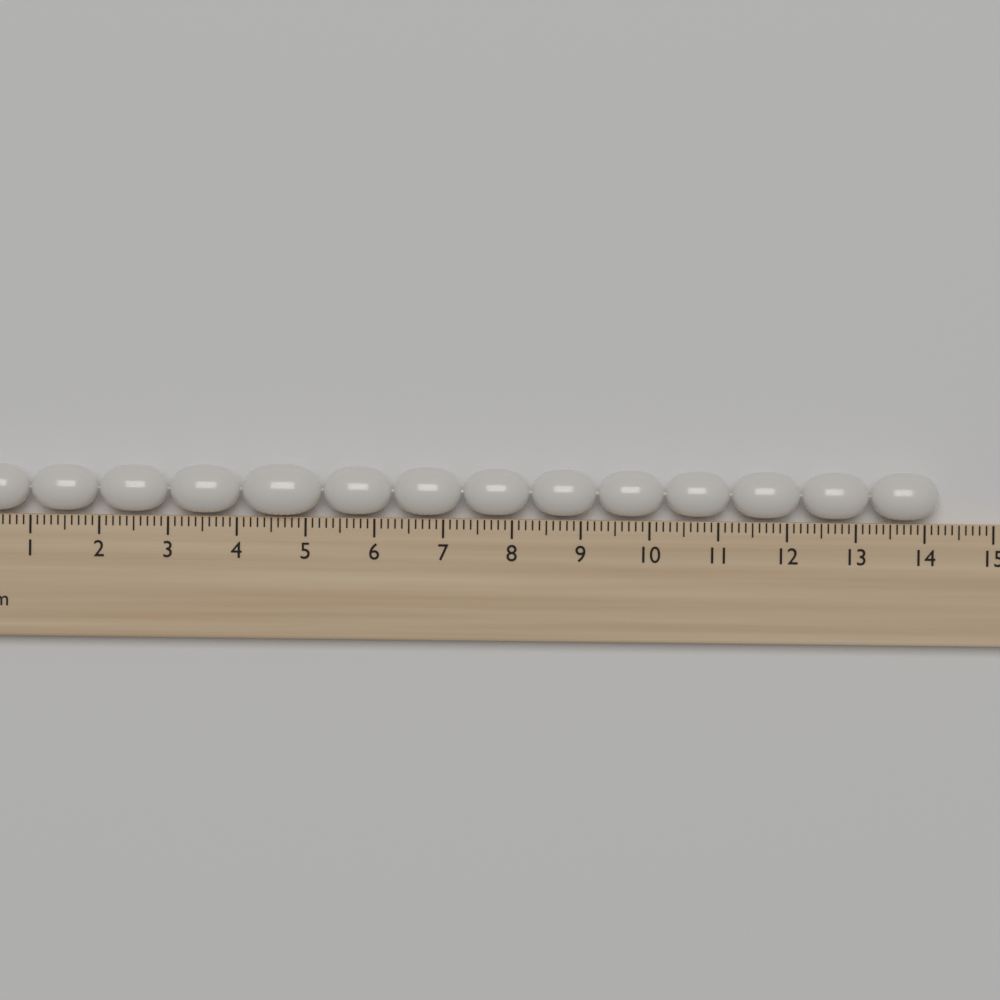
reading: 14.2 cm
